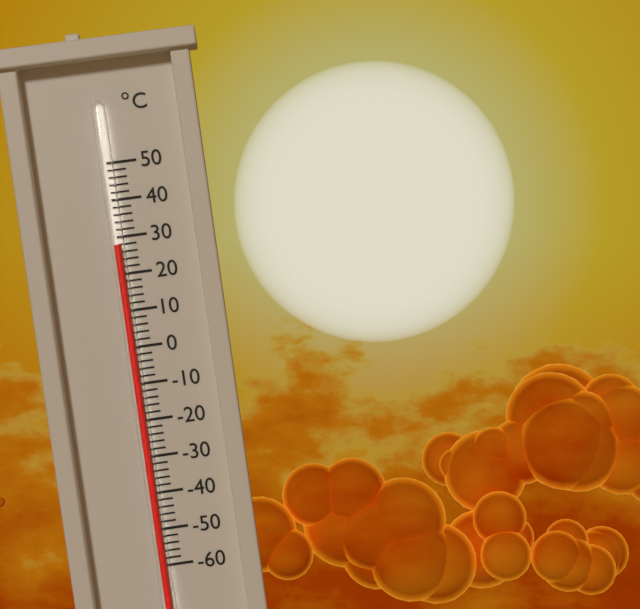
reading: 28 °C
